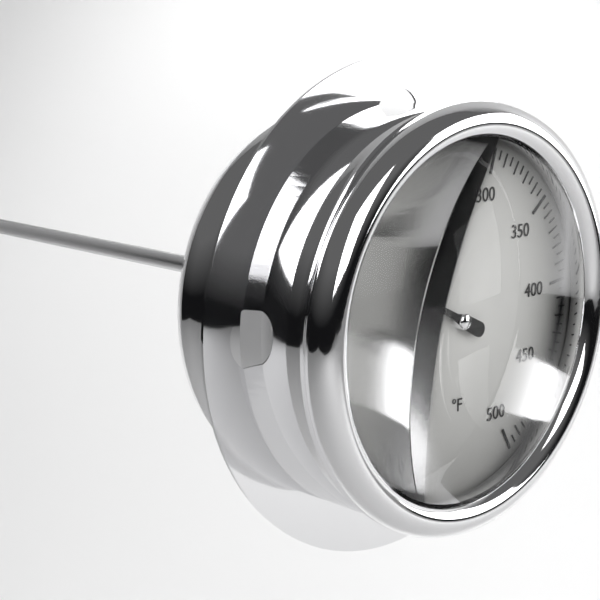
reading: 180 °F
